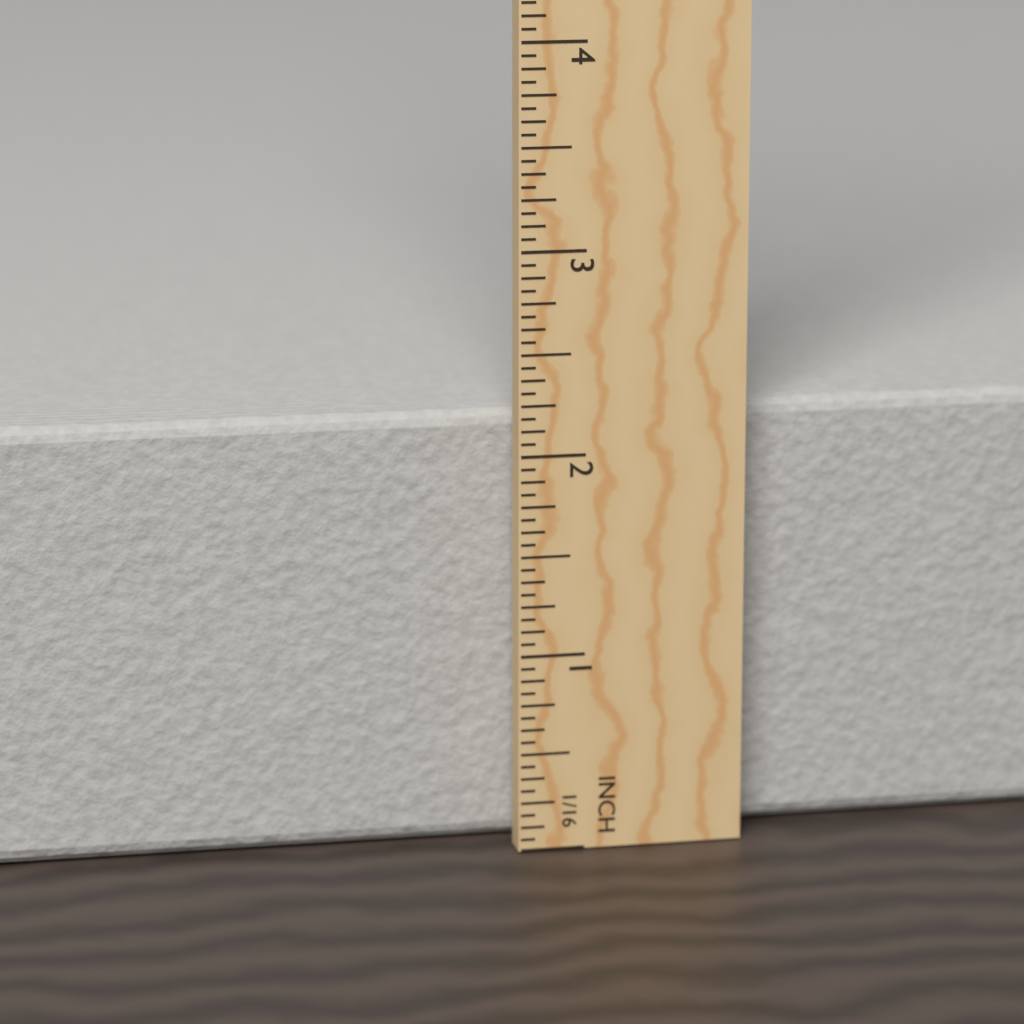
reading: 2.1875 in
